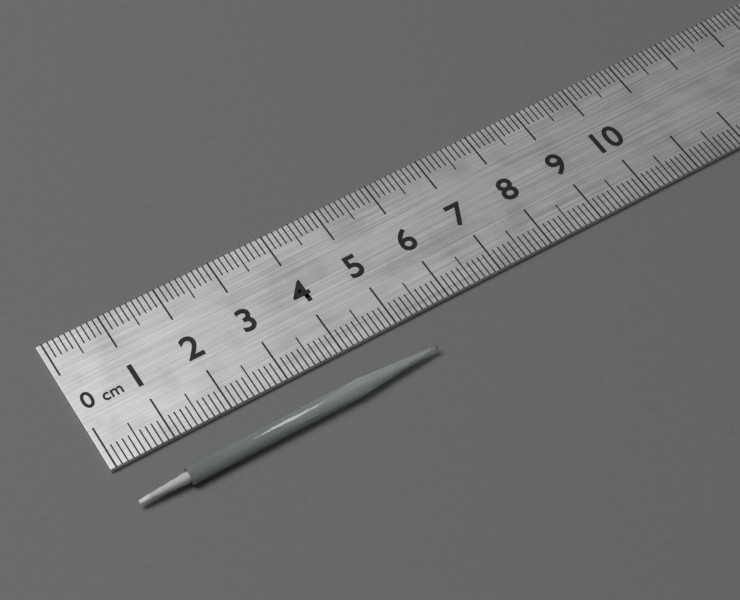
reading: 5.3 cm
